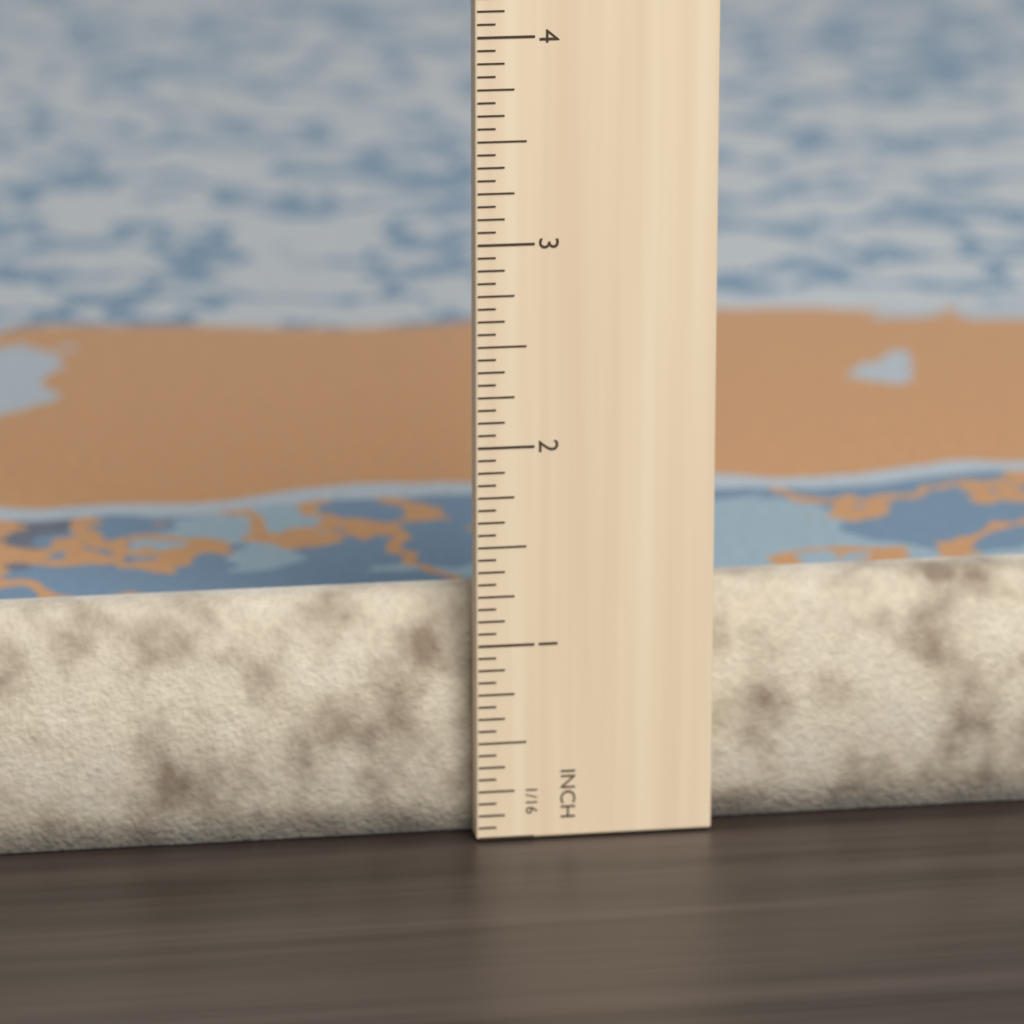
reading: 1.1875 in
